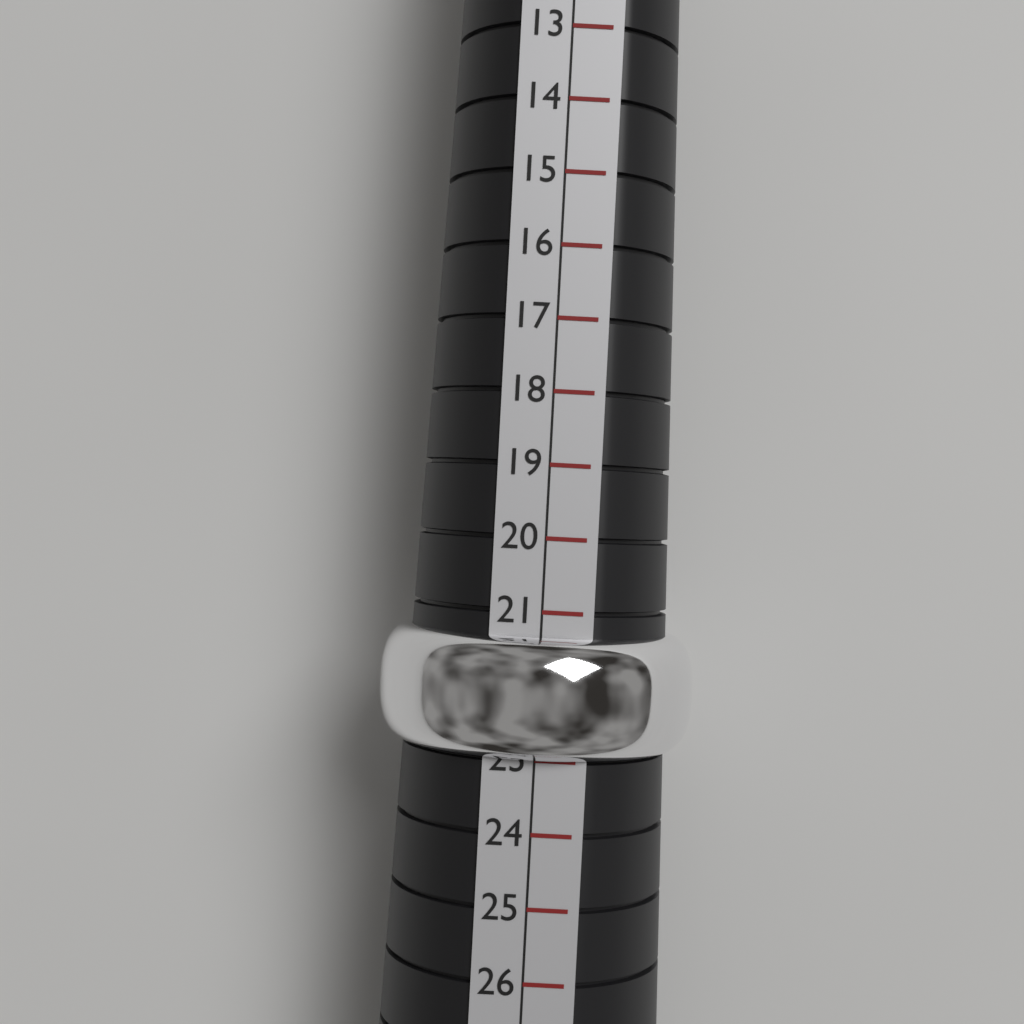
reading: 23 (no unit)
